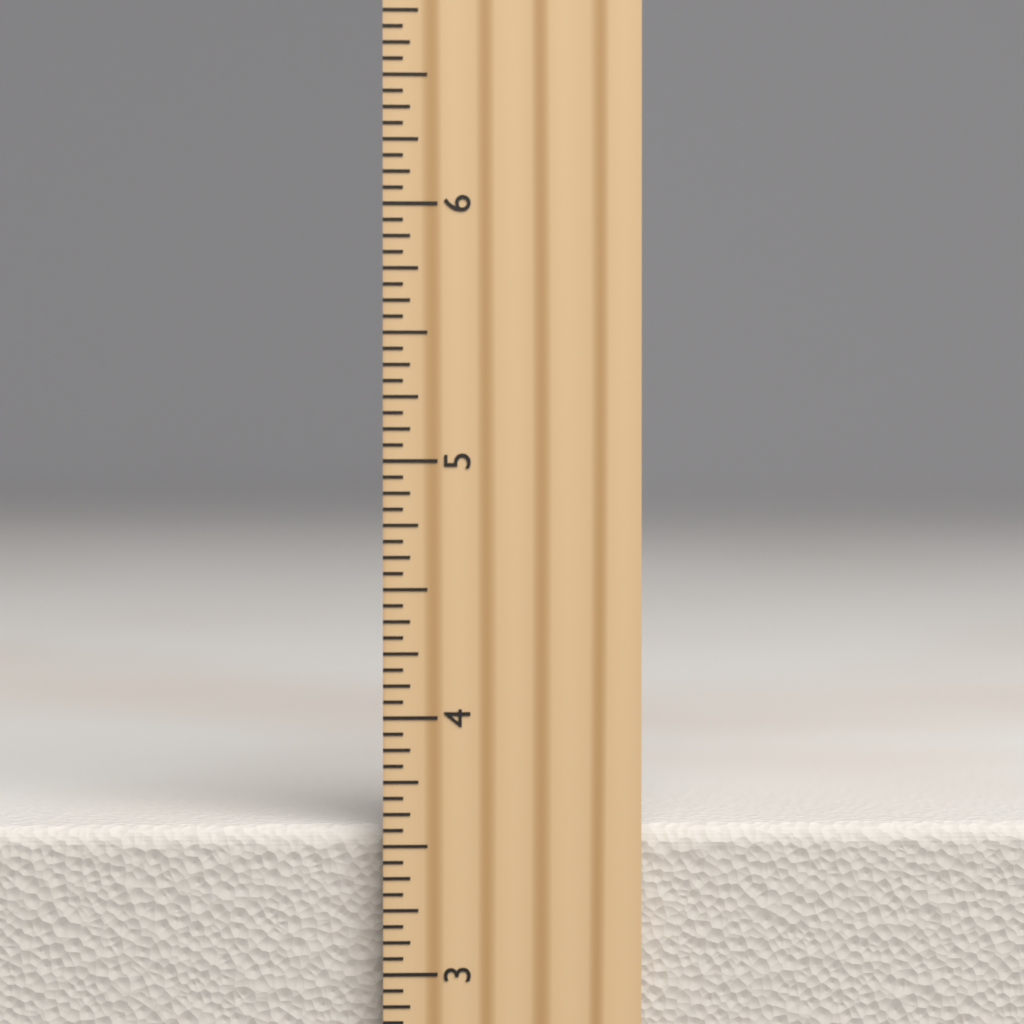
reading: 3.5625 inch
